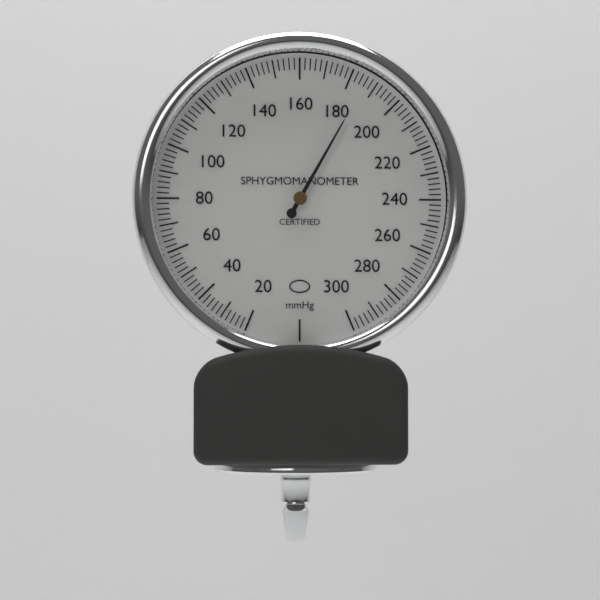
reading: 186 mmHg
